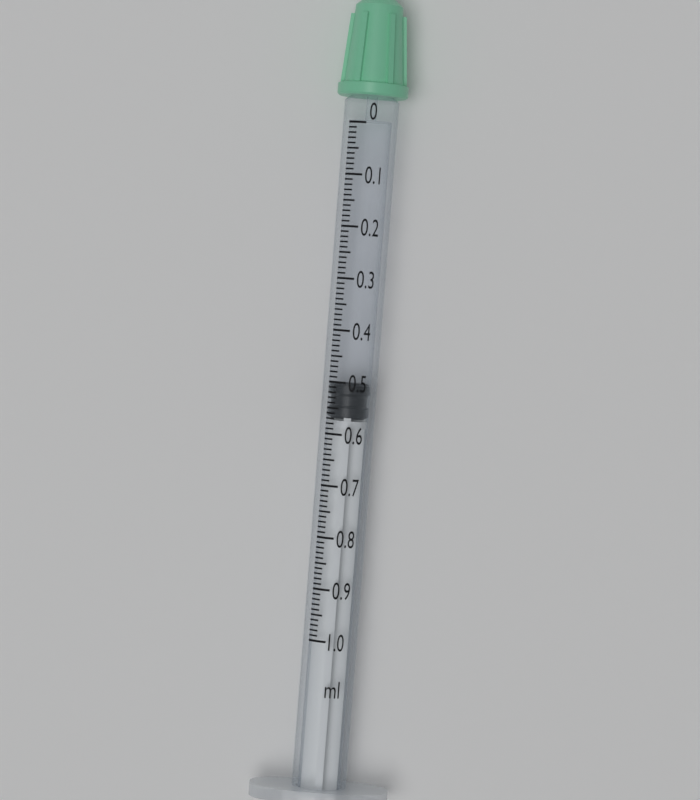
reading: 0.50 ml
